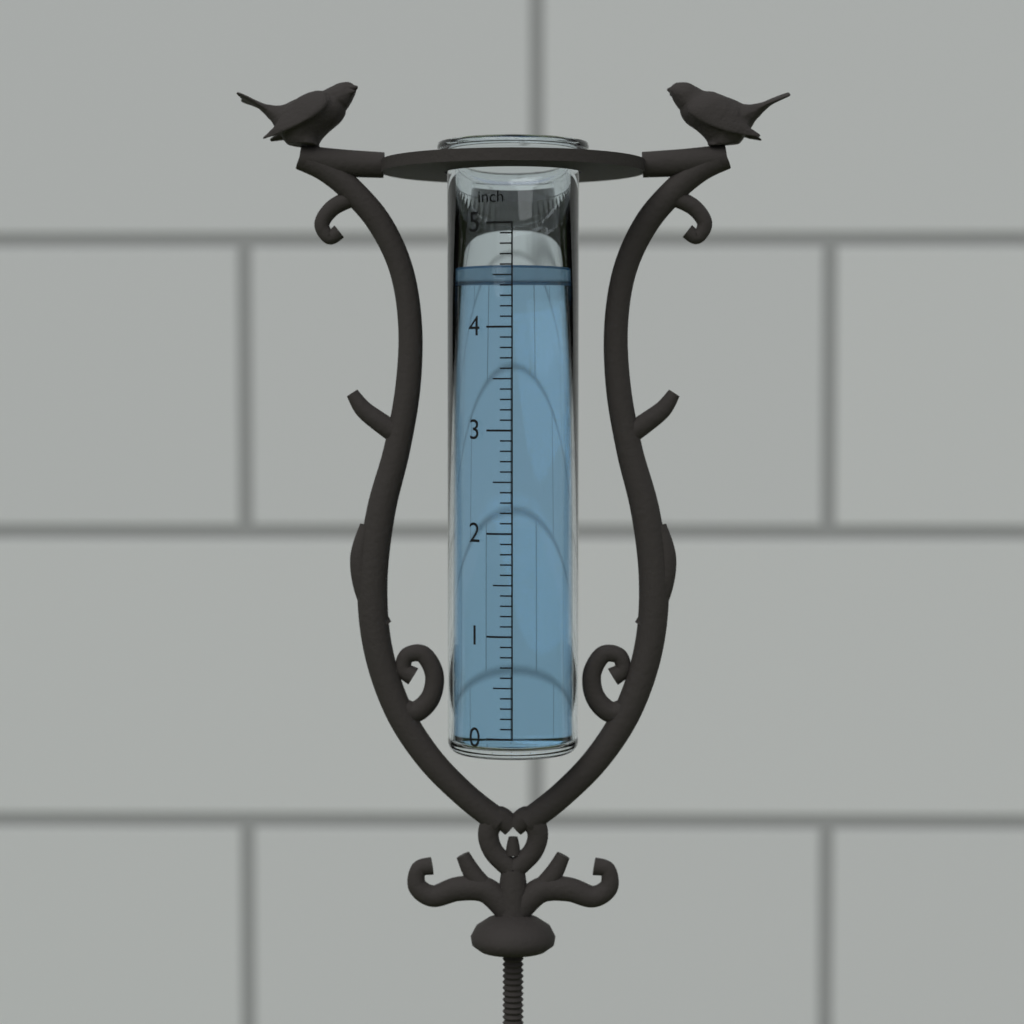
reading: 4.6 inch
